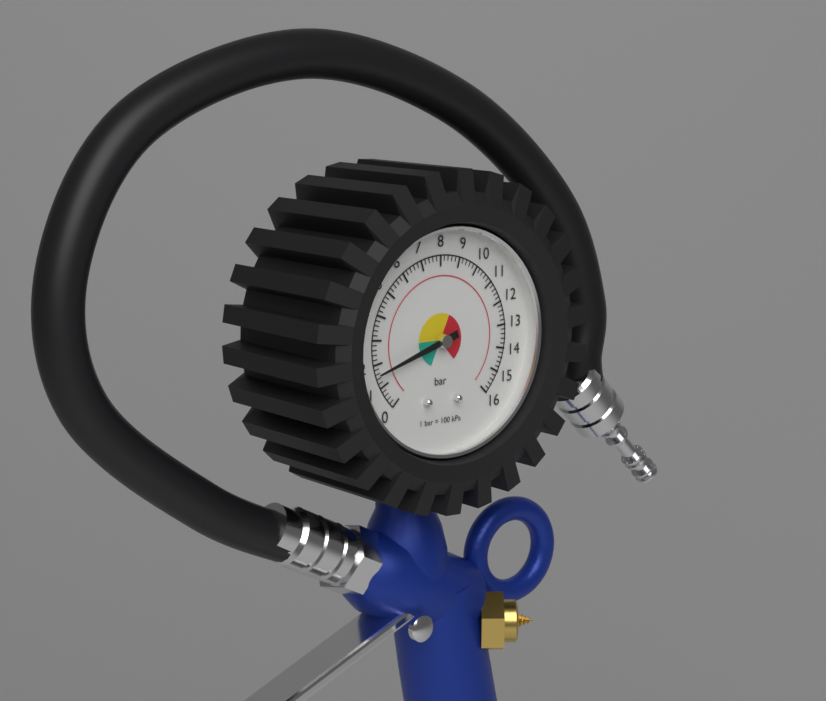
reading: 1.6 bar
